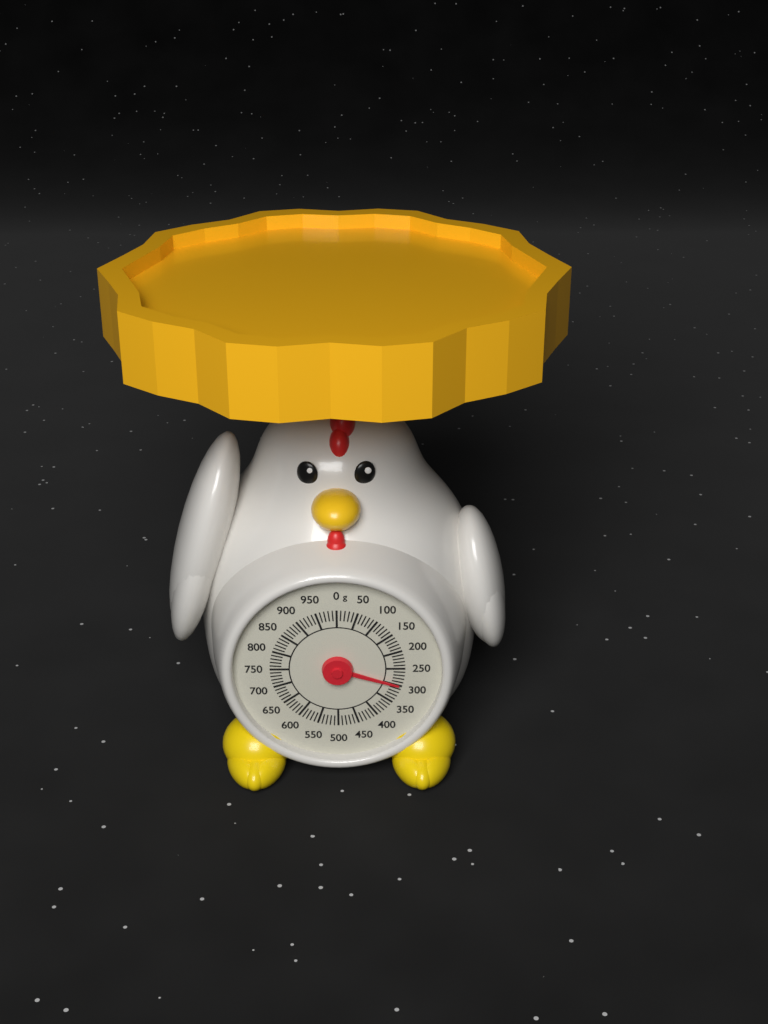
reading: 300 g
